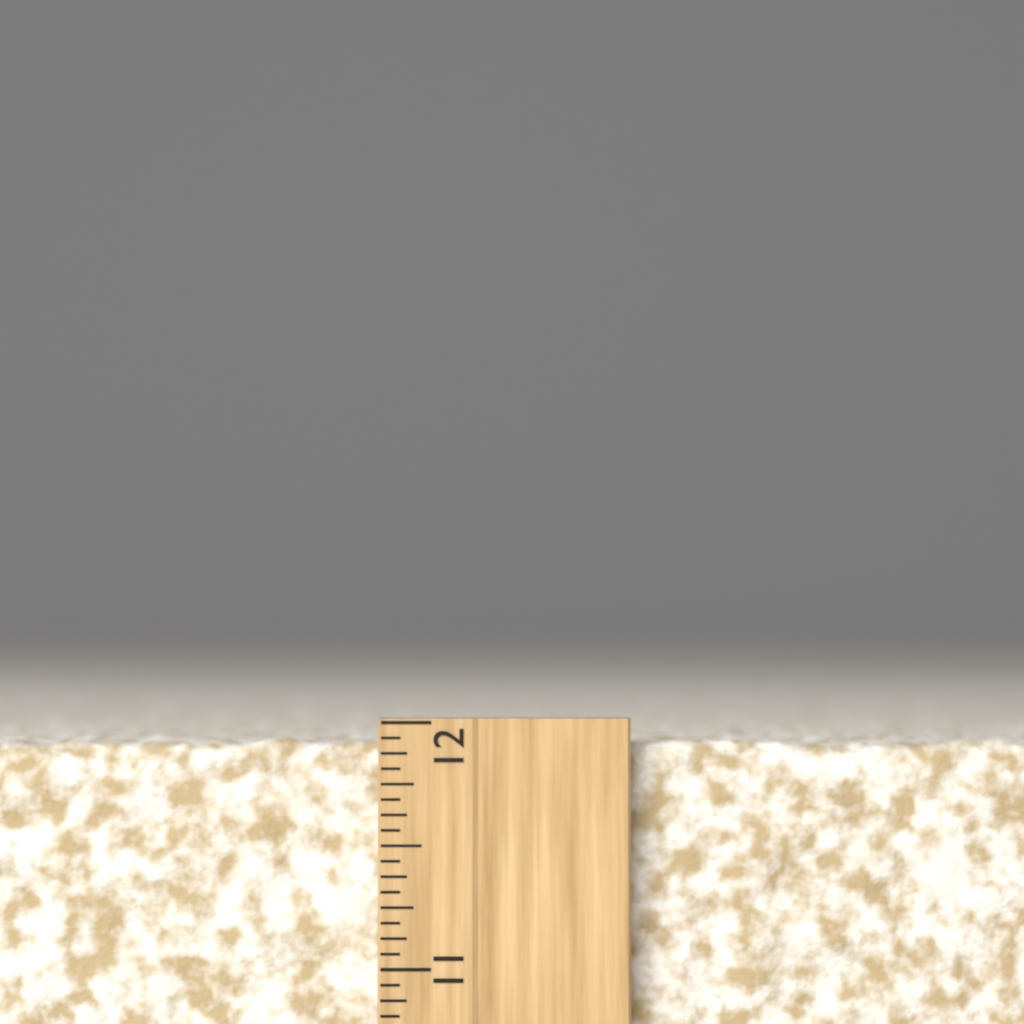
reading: 11.9375 inch
